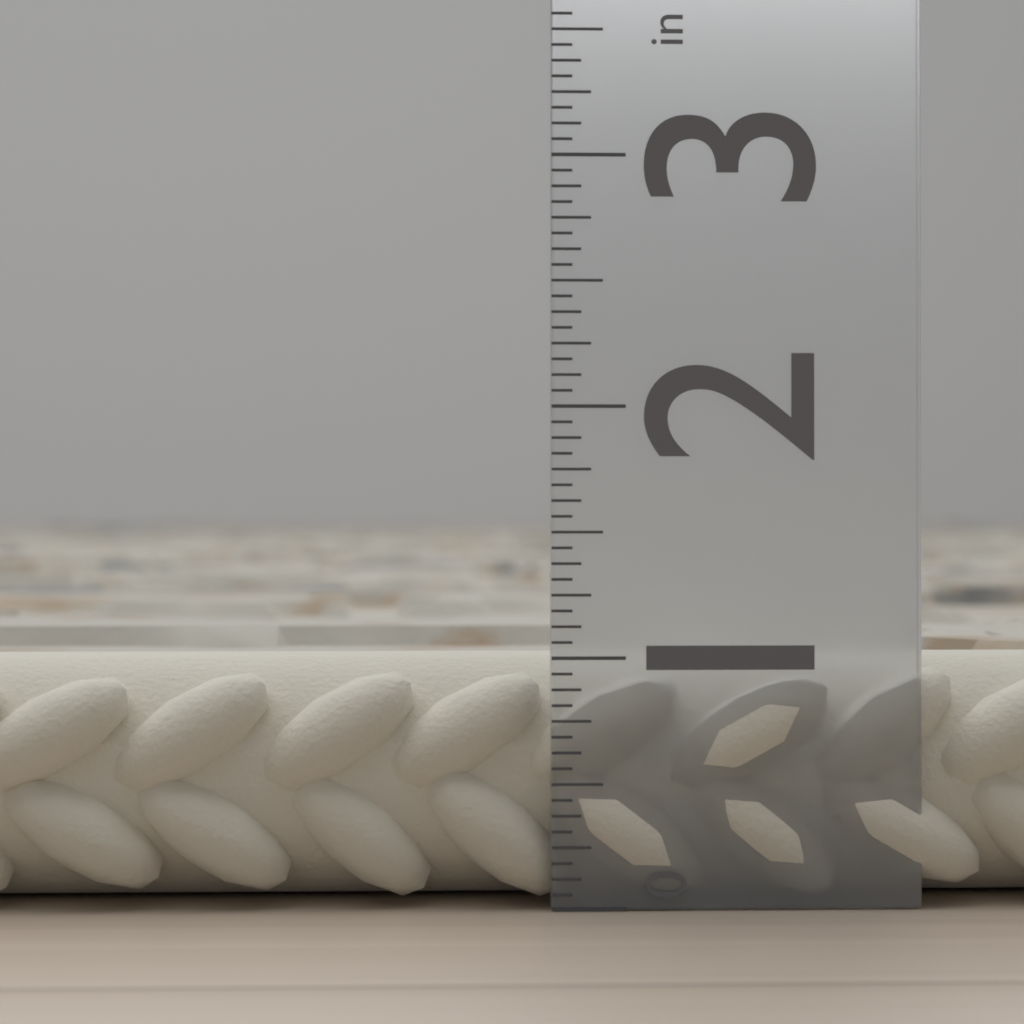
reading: 1.0000 in
